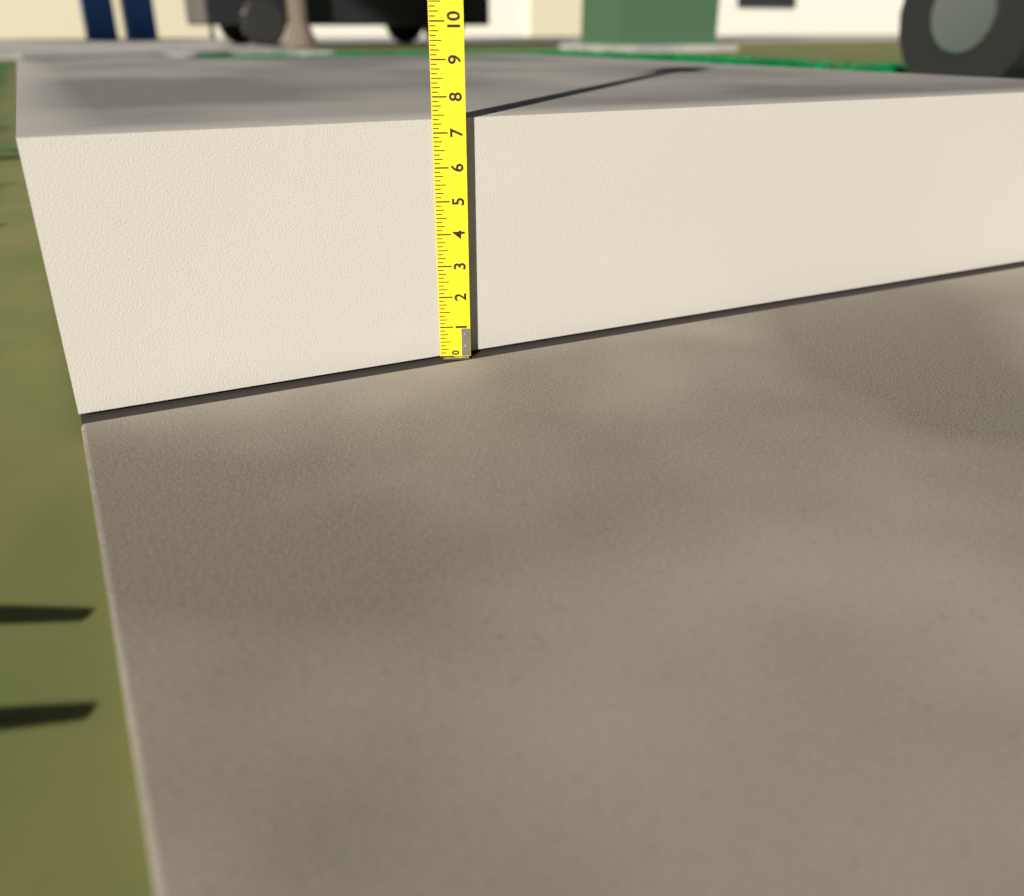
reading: 7.375 (no unit)
